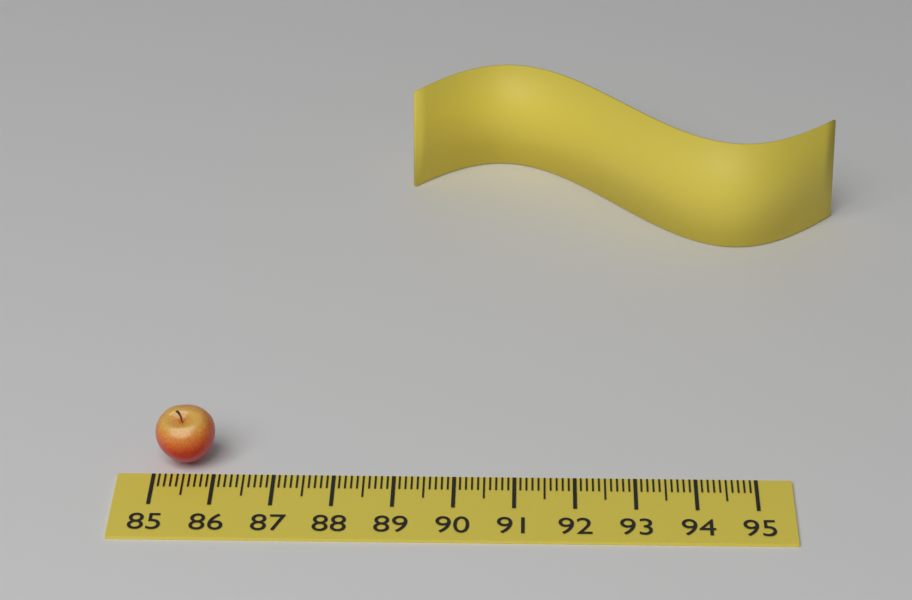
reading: 86.0 (no unit)
